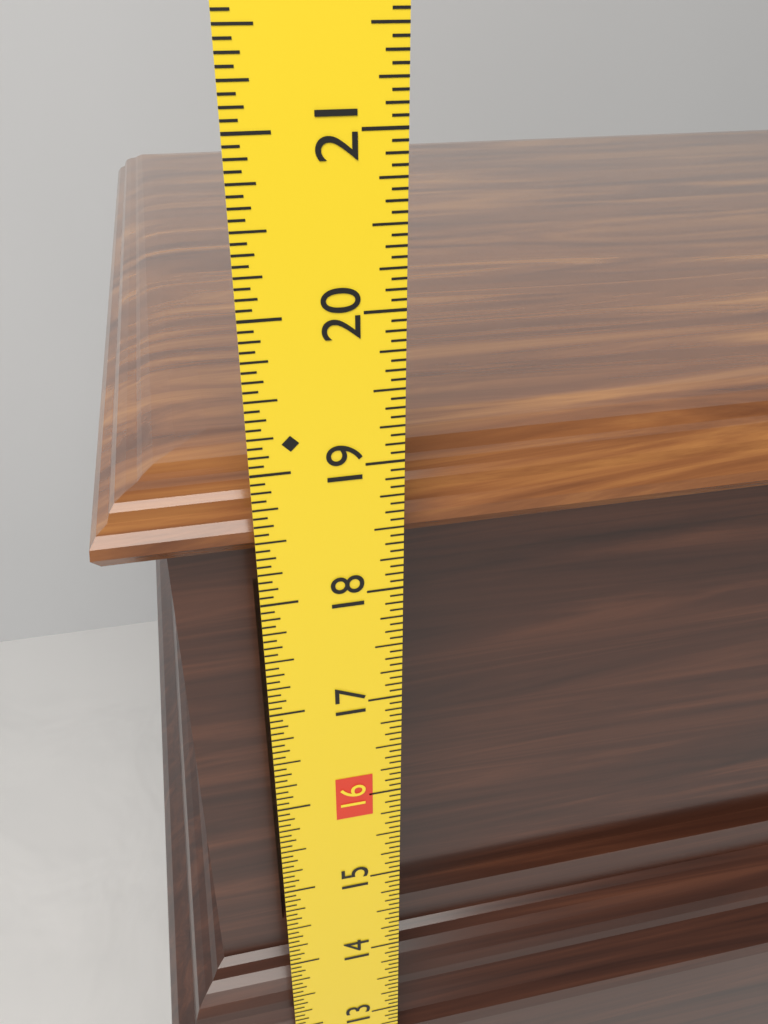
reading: 18.8125 in
